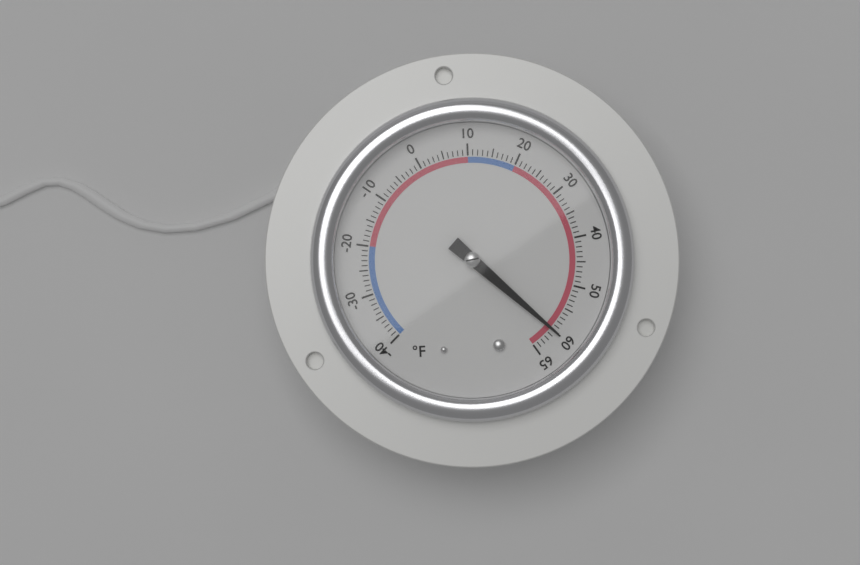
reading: 60 °F
